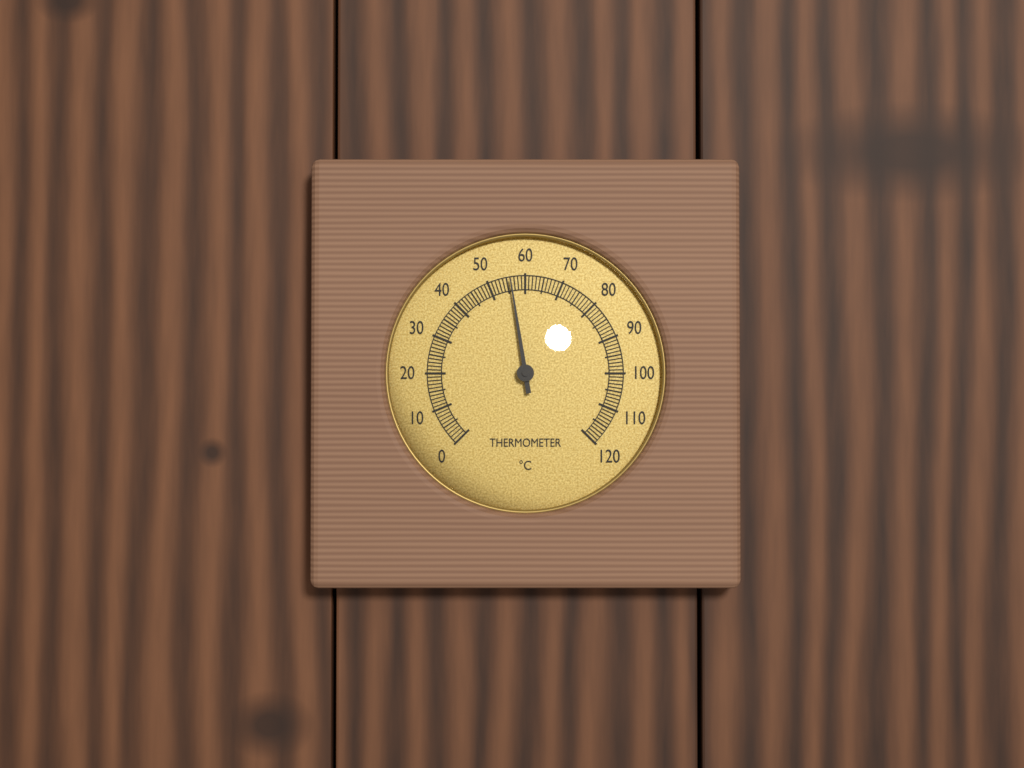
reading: 56 °C
